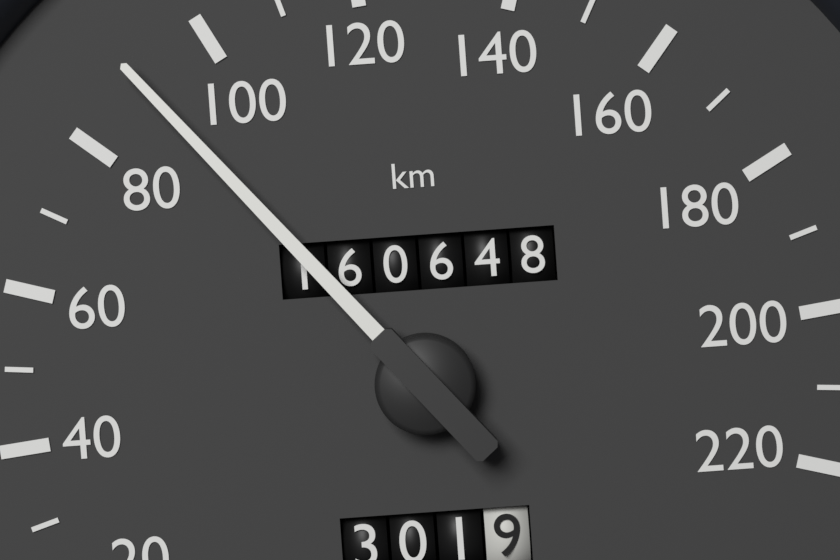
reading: 90 km/h
